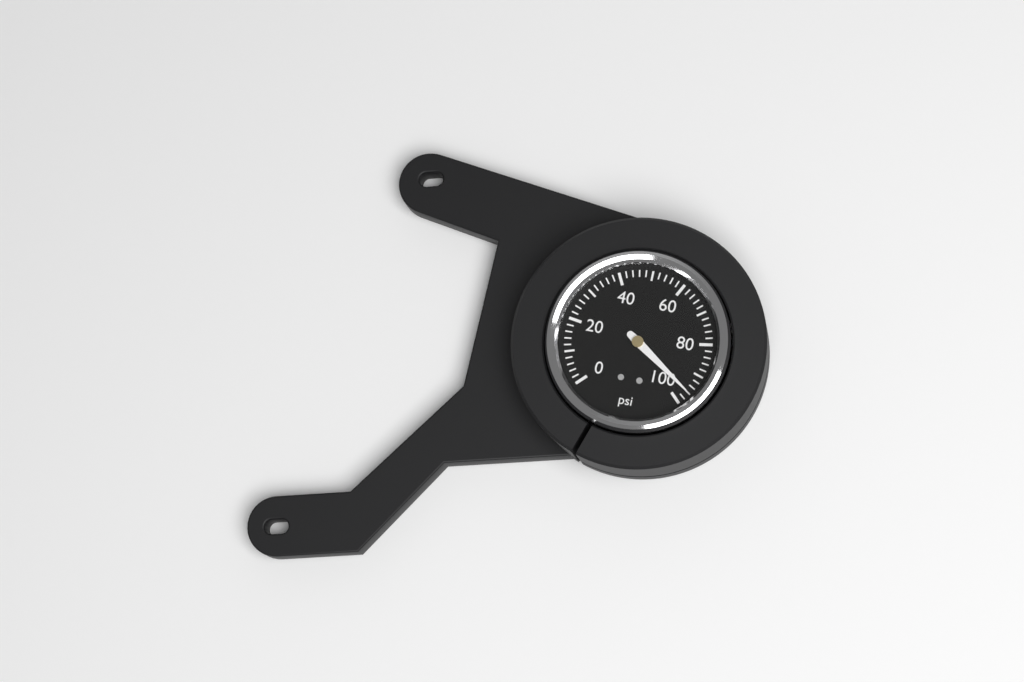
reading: 96 psi
